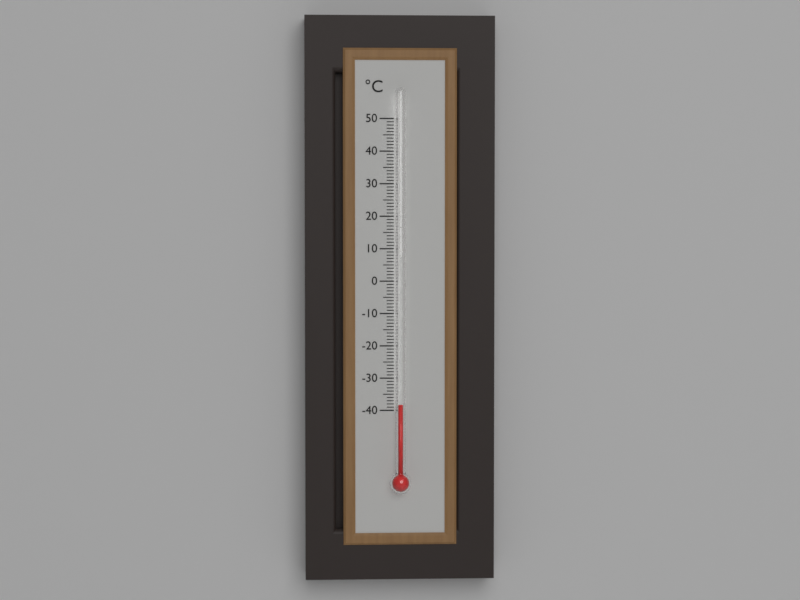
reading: -38 °C
